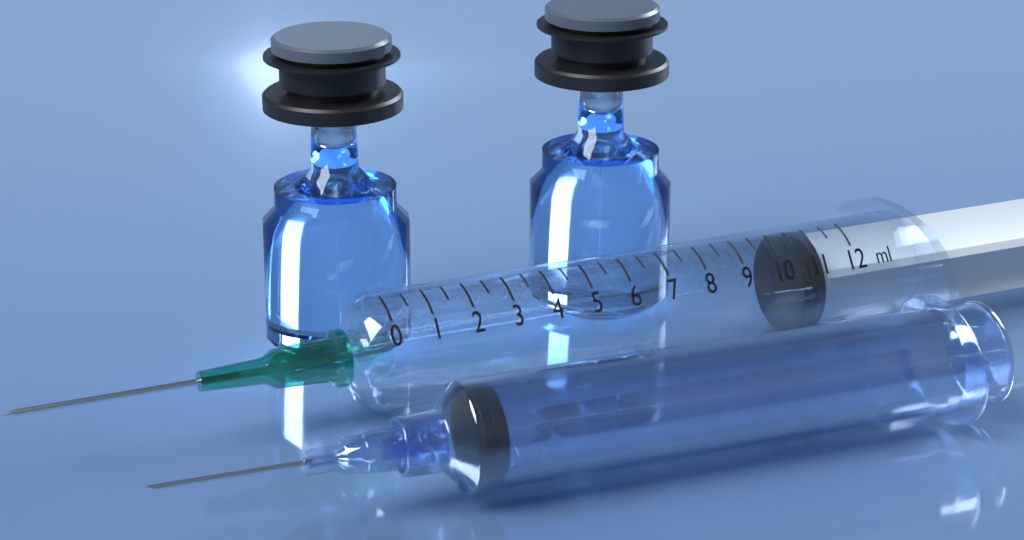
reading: 10.5 ml
